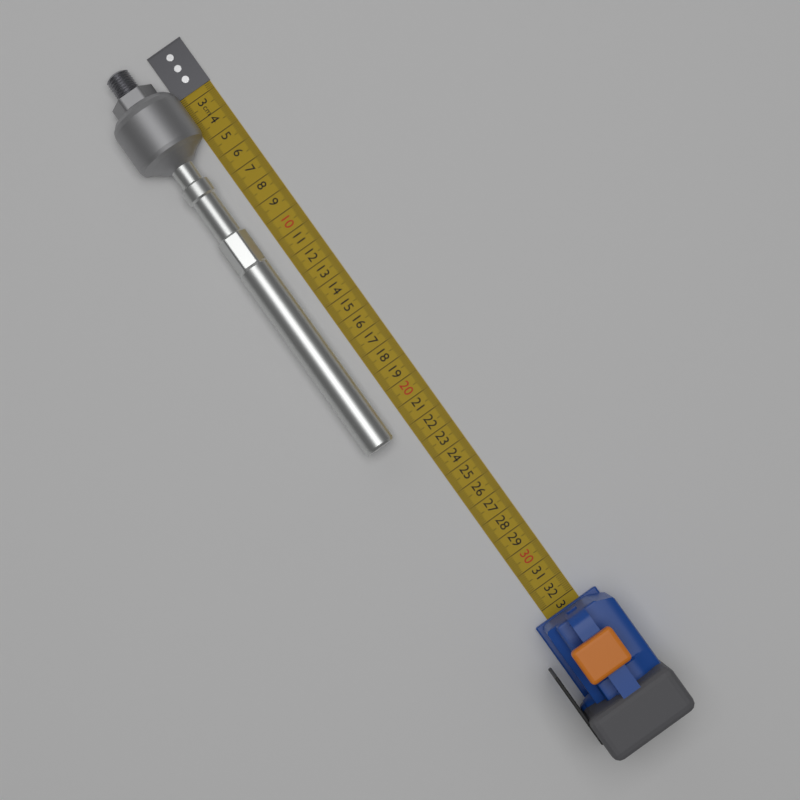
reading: 22.1 cm
